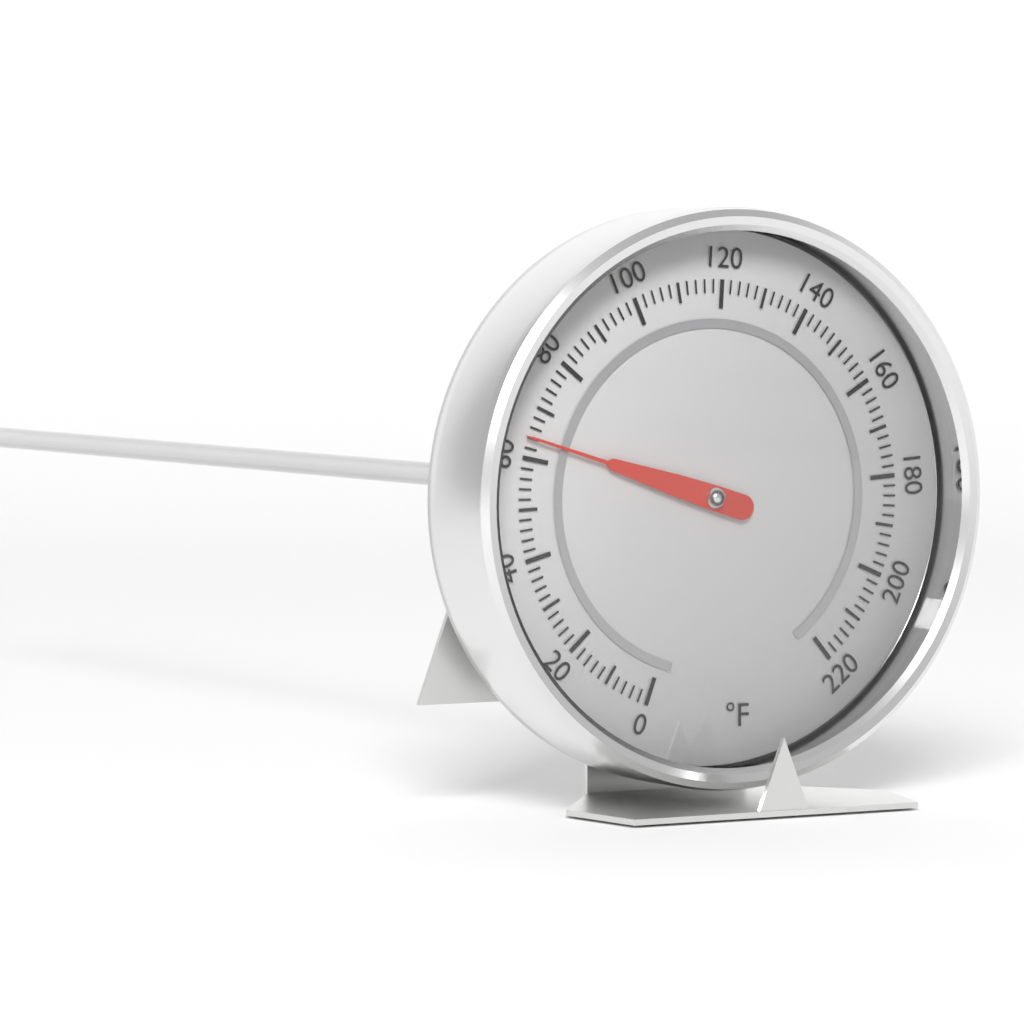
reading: 64 °F
